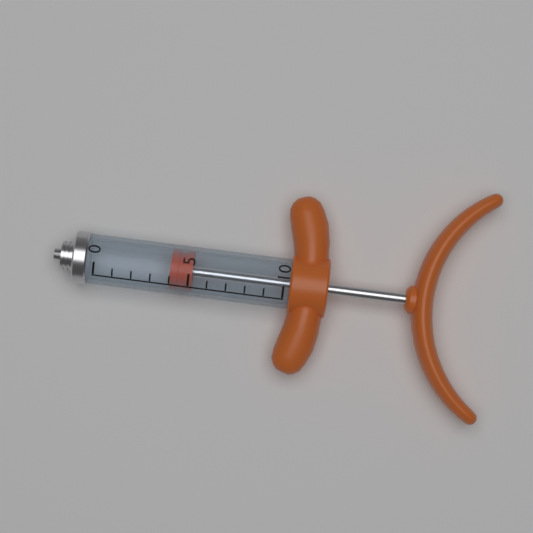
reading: 4 (no unit)
